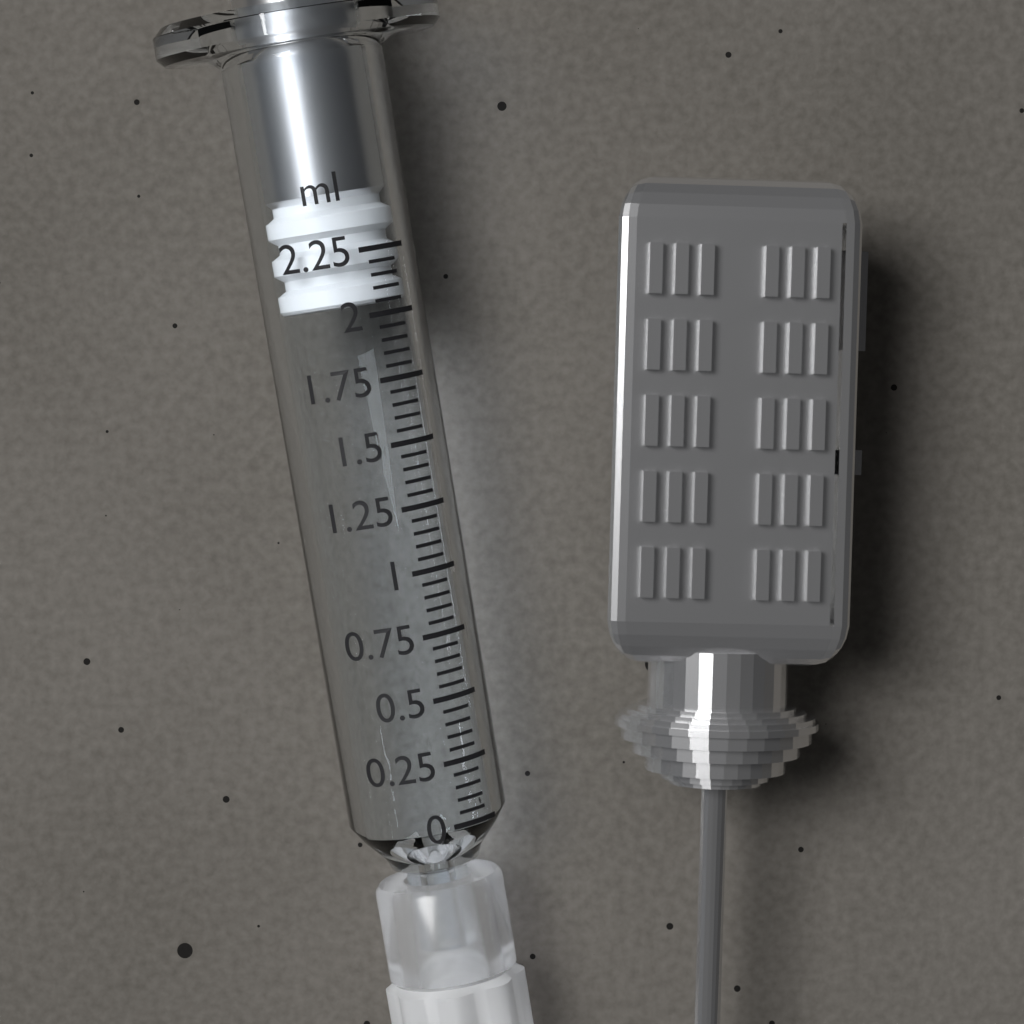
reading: 2.05 ml
